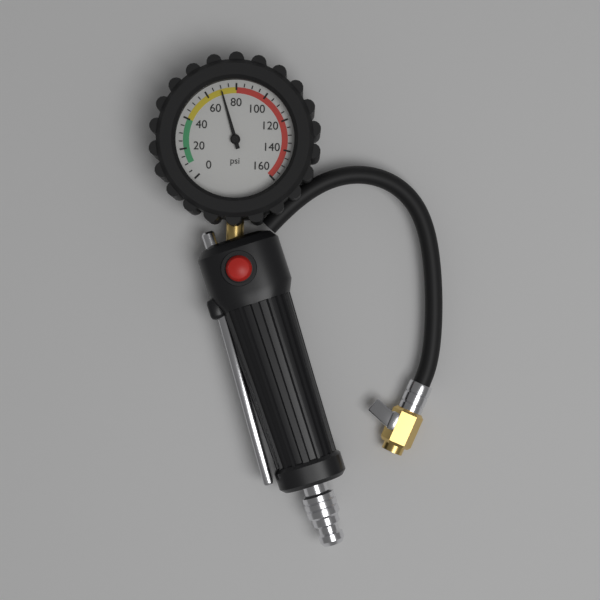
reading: 70 psi
